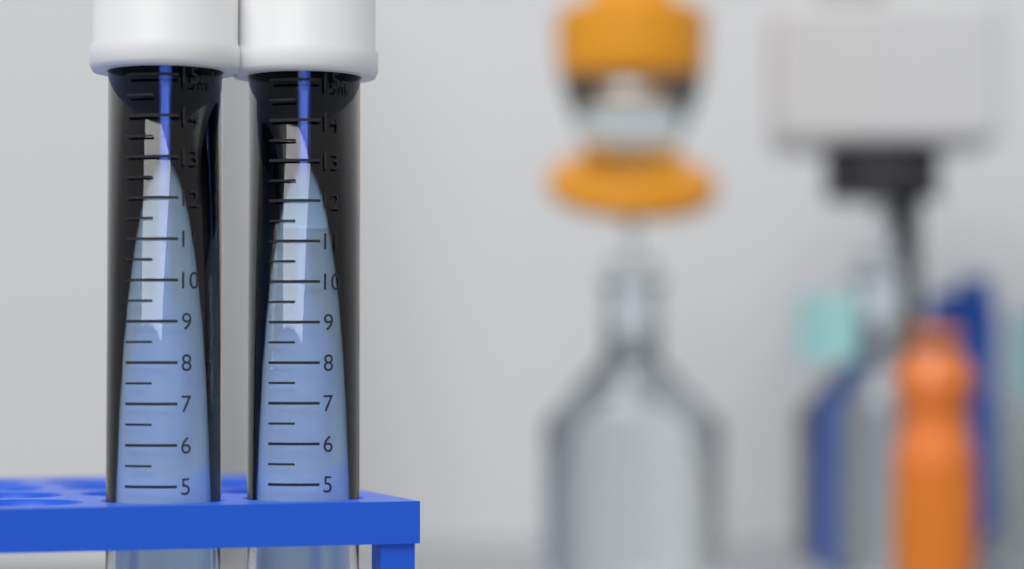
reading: 14.0 ml
